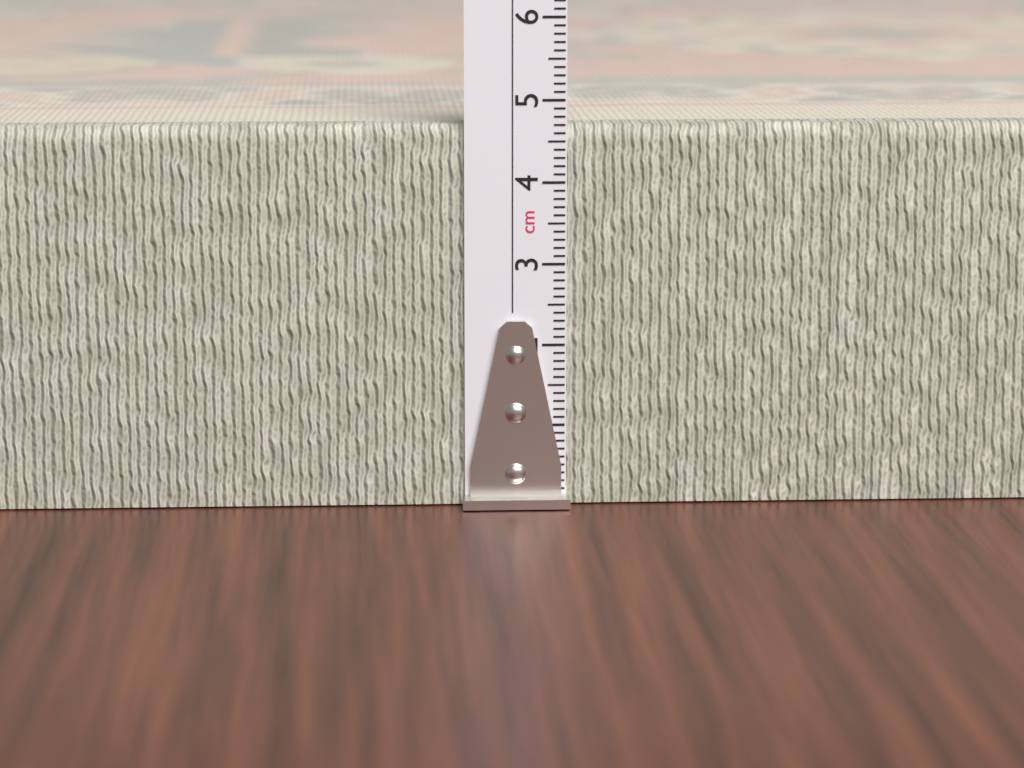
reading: 4.7 cm
